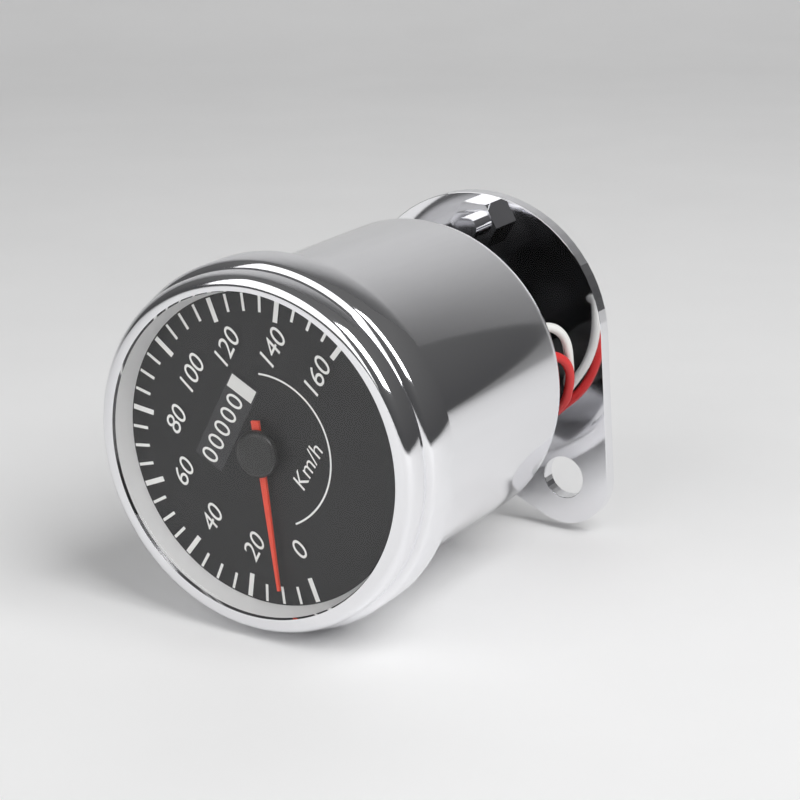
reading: 10 km/h
